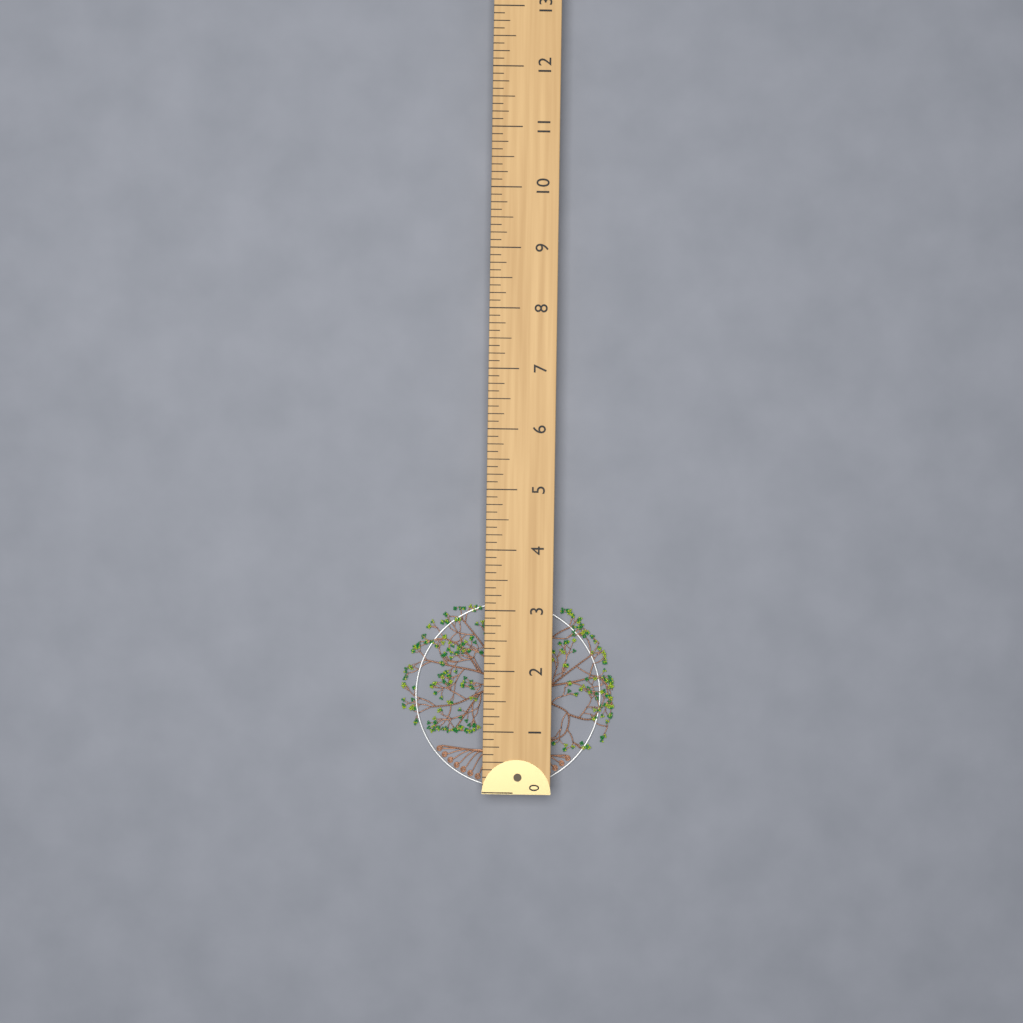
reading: 3.125 (no unit)
